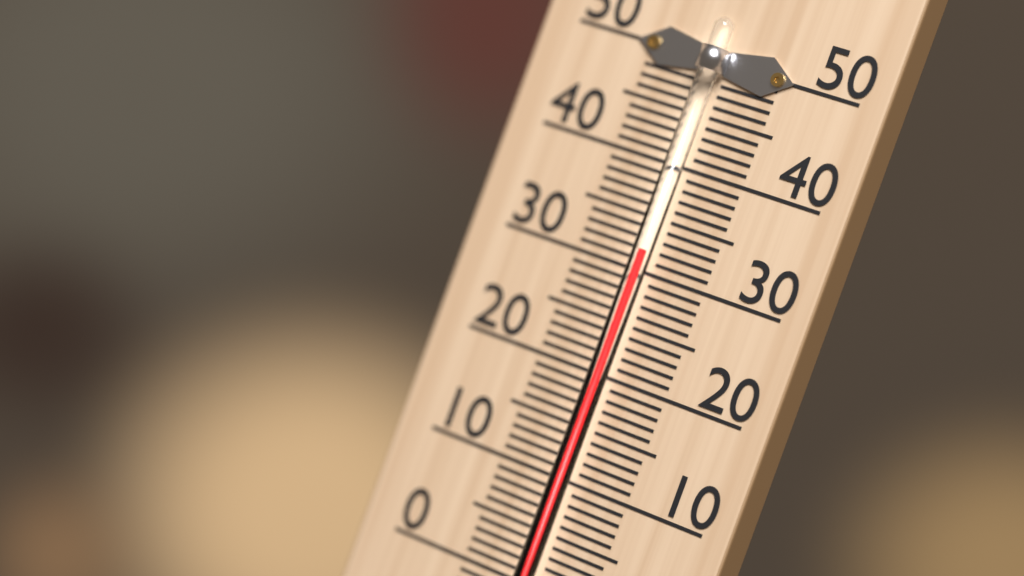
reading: 32 °C
